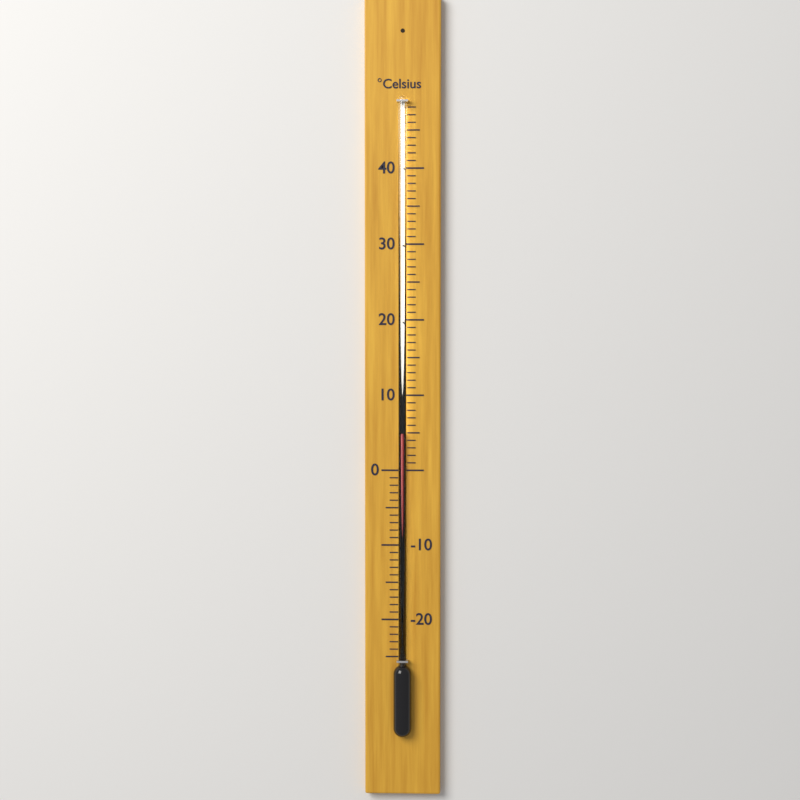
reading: 5 °C
